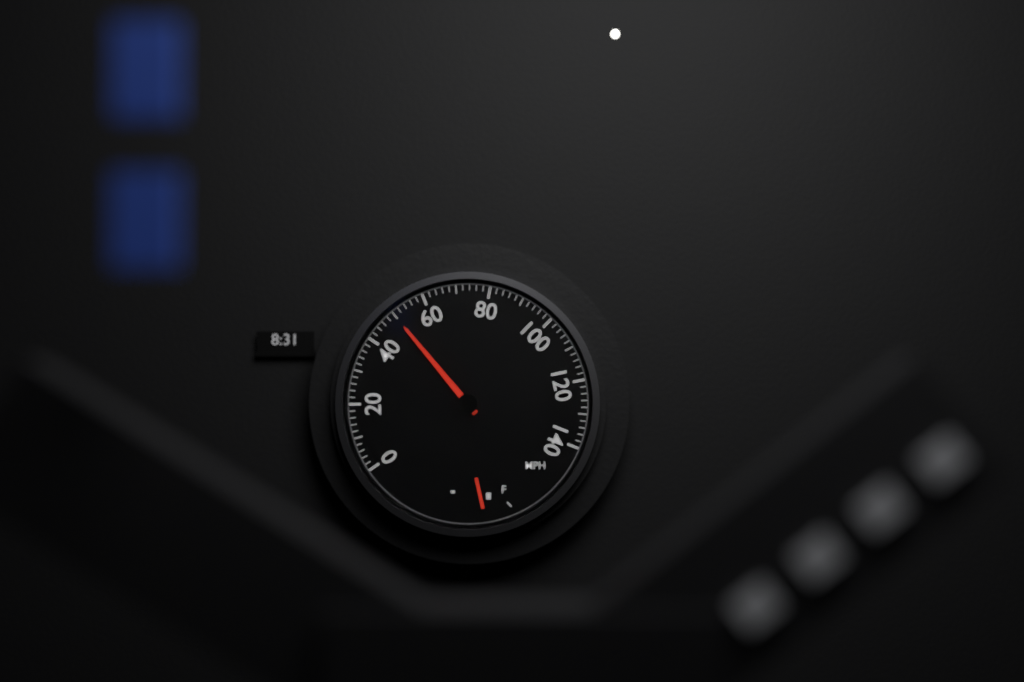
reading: 50 mph
